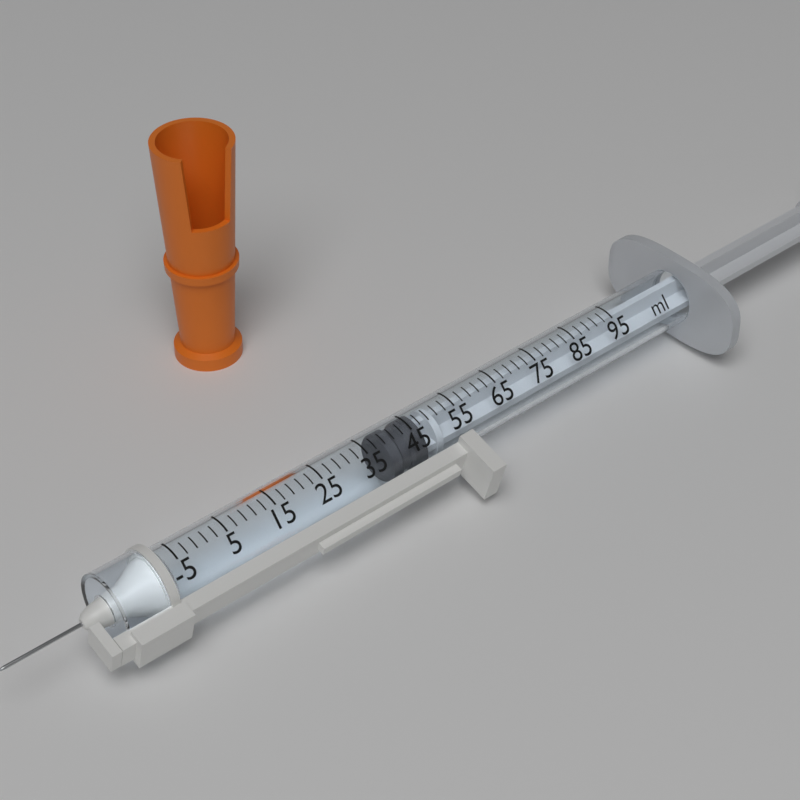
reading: 39 ml
